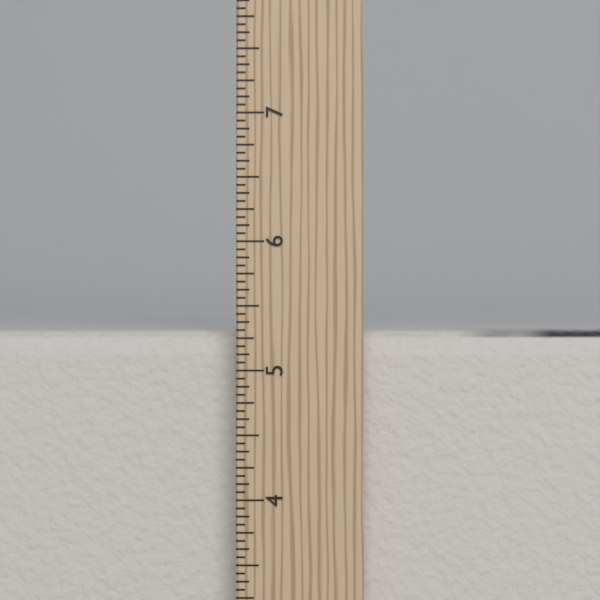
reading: 5.3125 in
